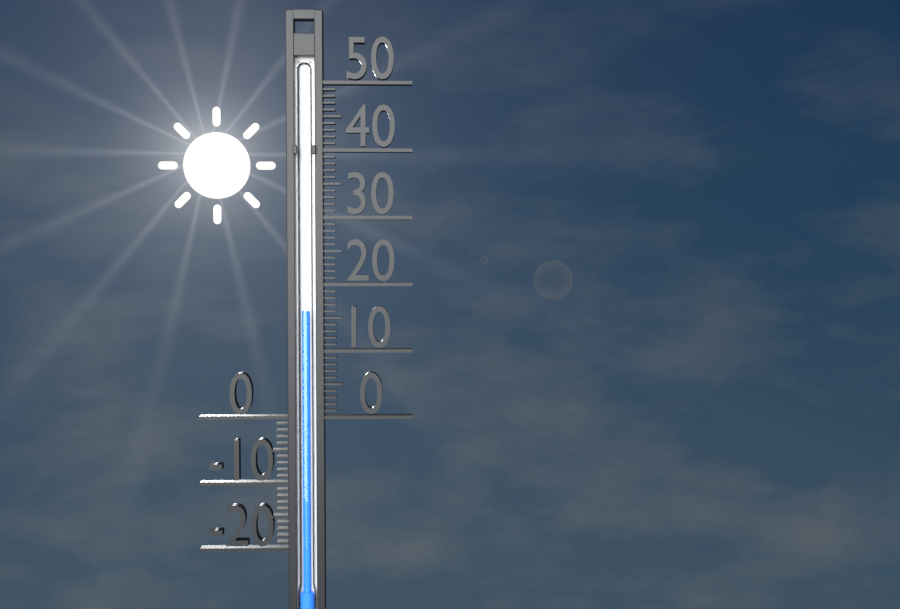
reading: 16 (no unit)
